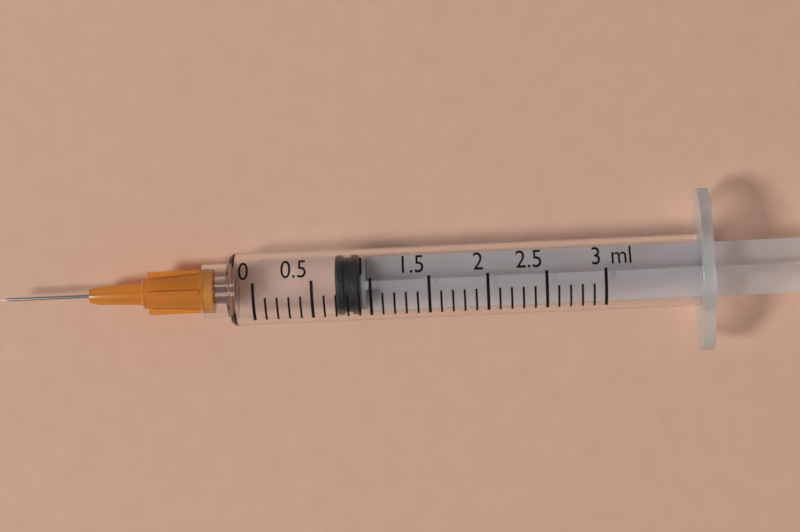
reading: 0.7 ml
